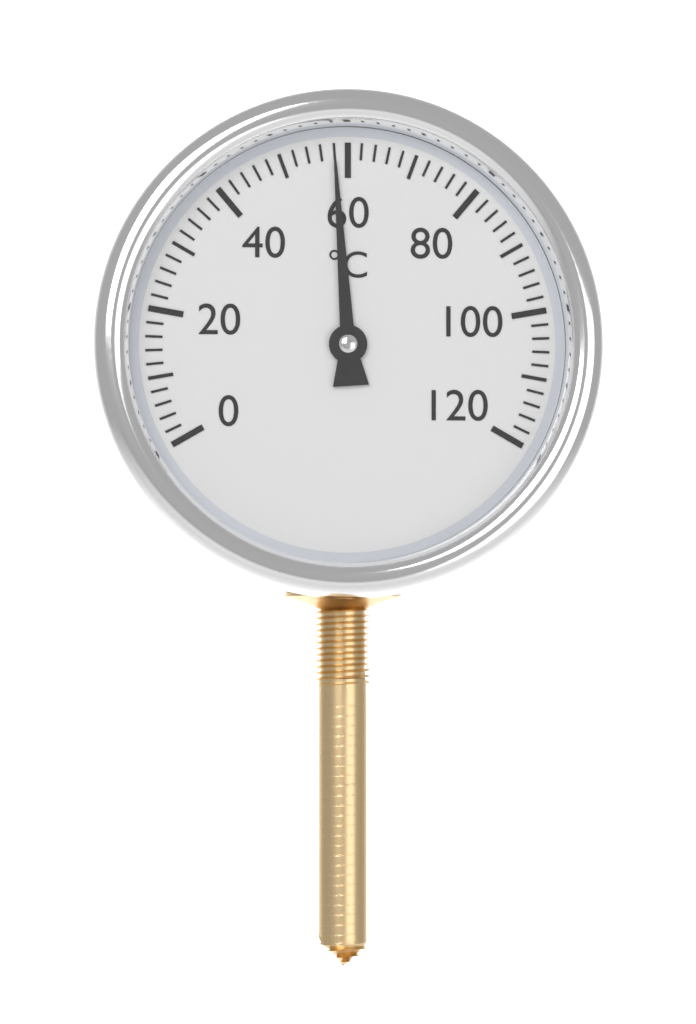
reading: 58 °C
